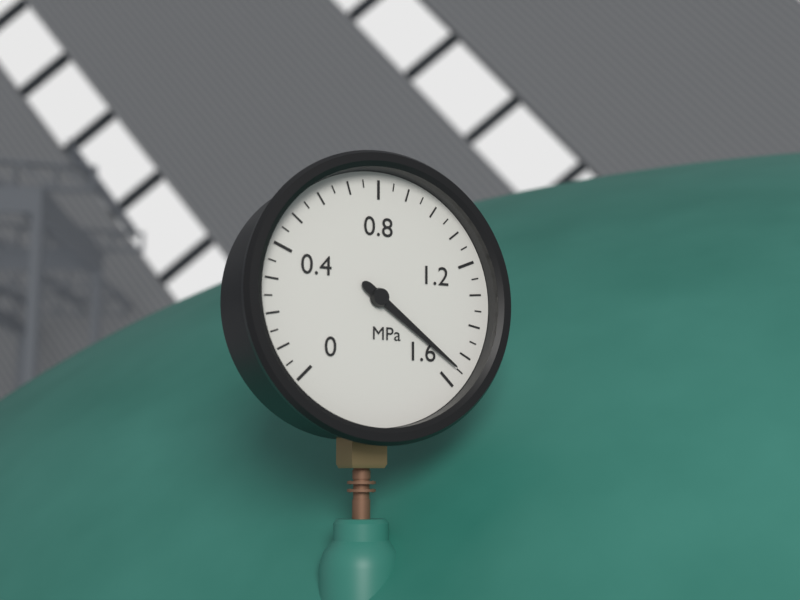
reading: 1.55 MPa
